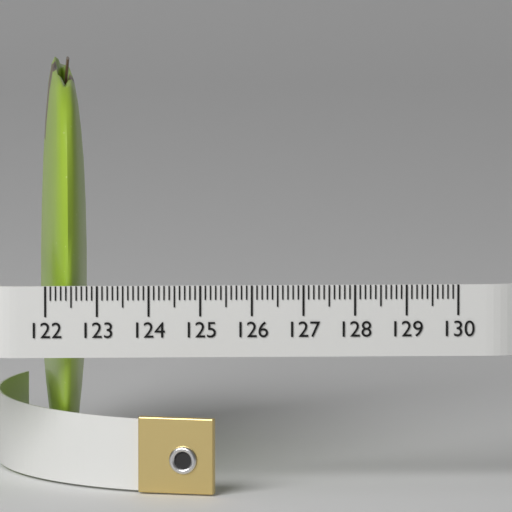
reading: 122.9 (no unit)
